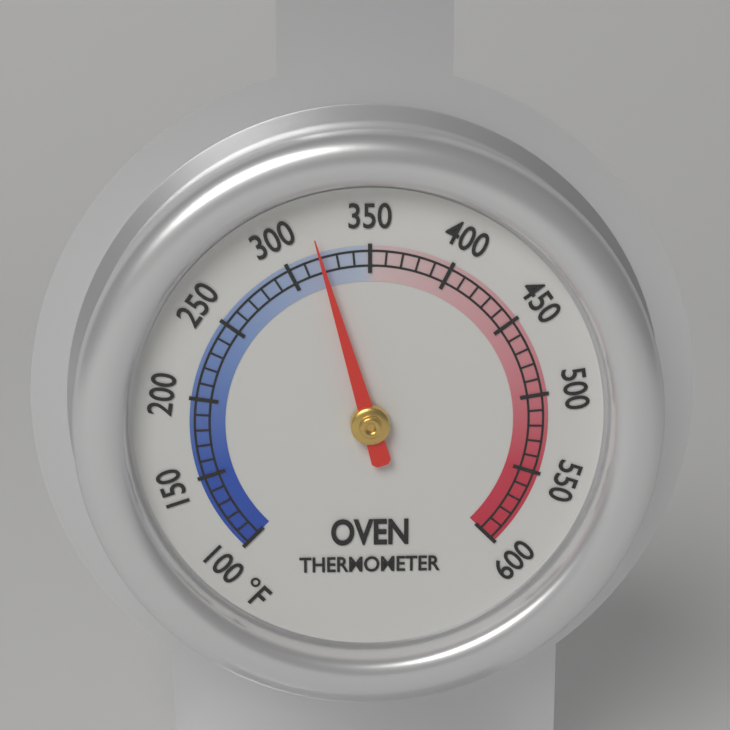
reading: 320 °F
